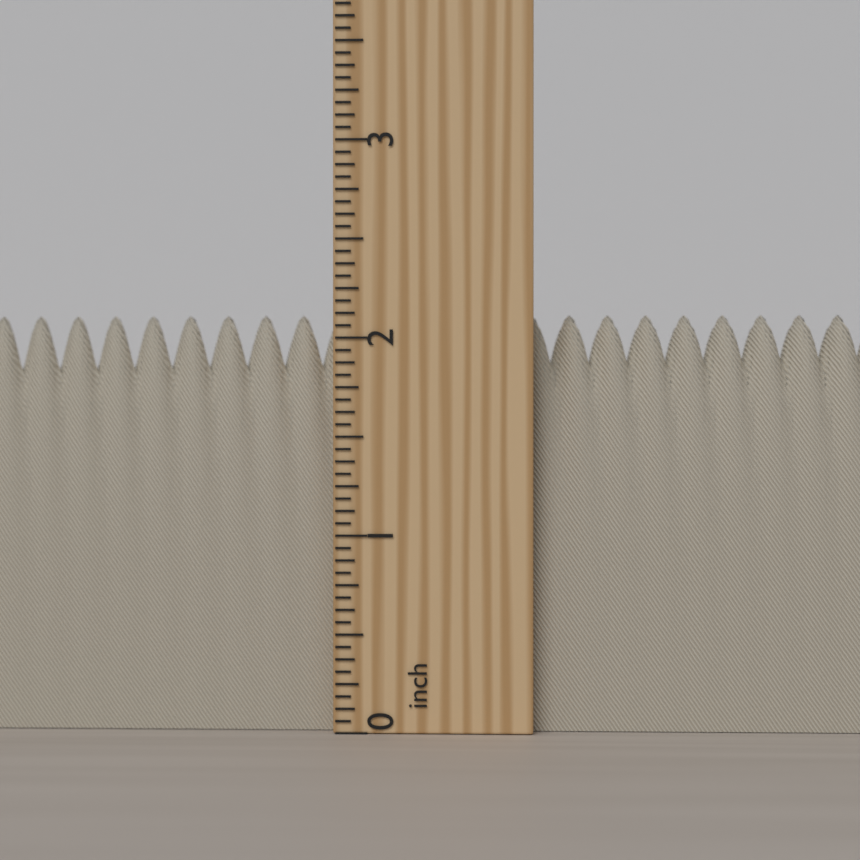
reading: 2.1250 inch
